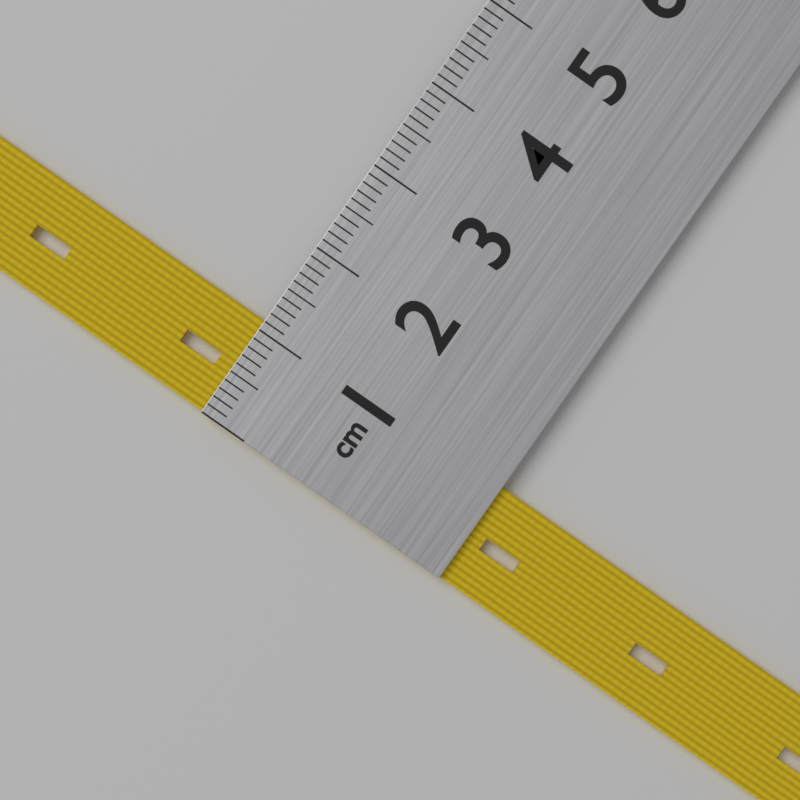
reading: 1.1 cm
